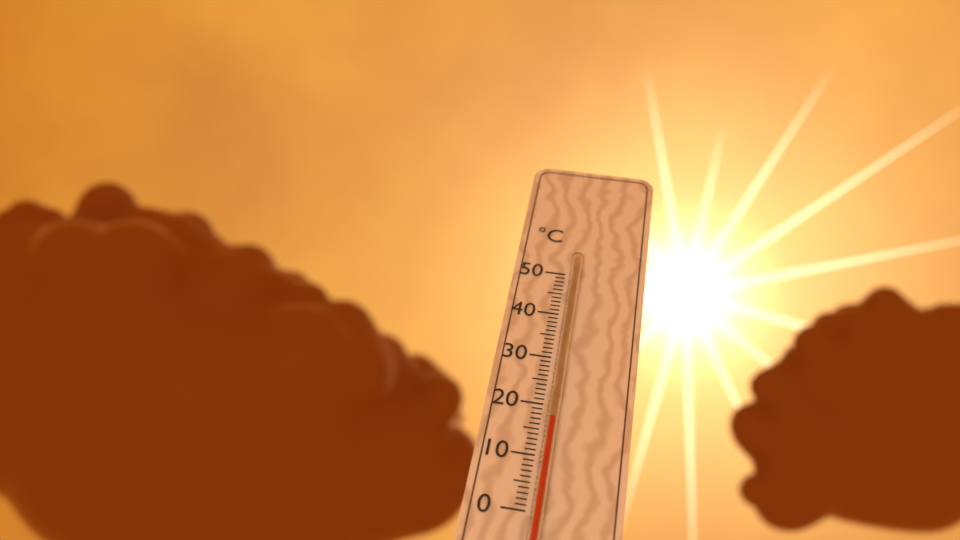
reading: 17 °C
